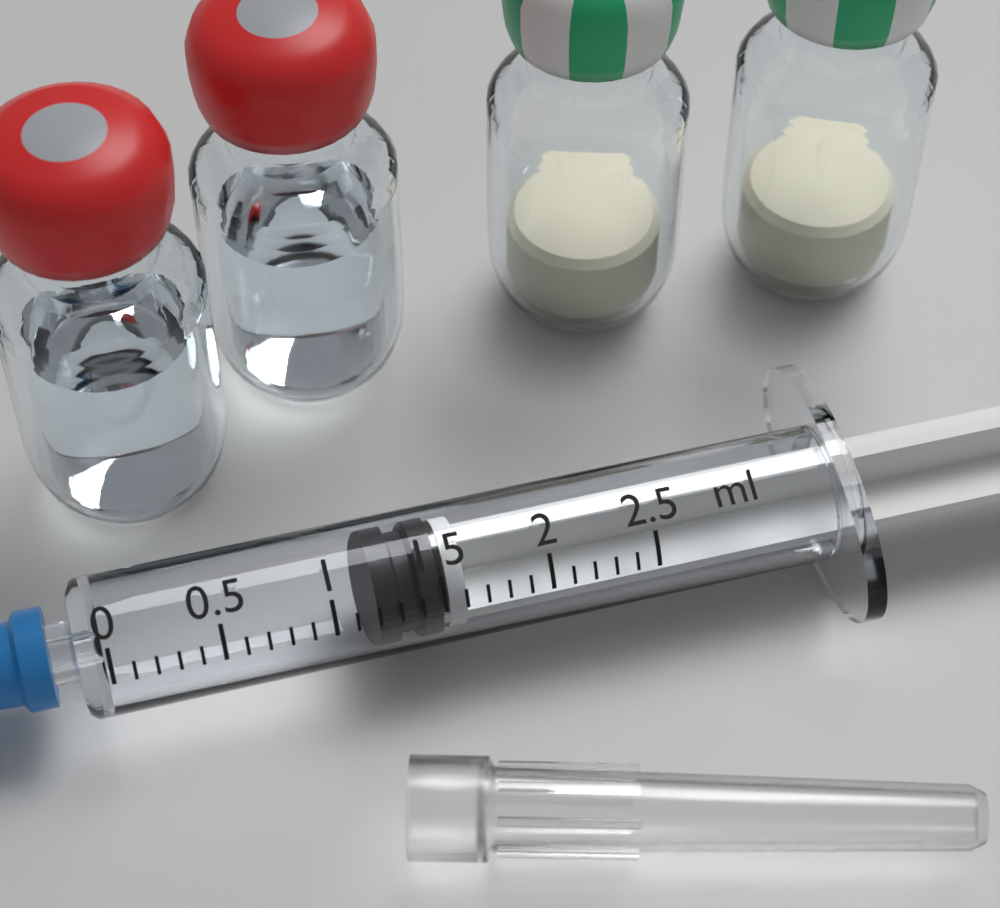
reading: 1.2 ml
